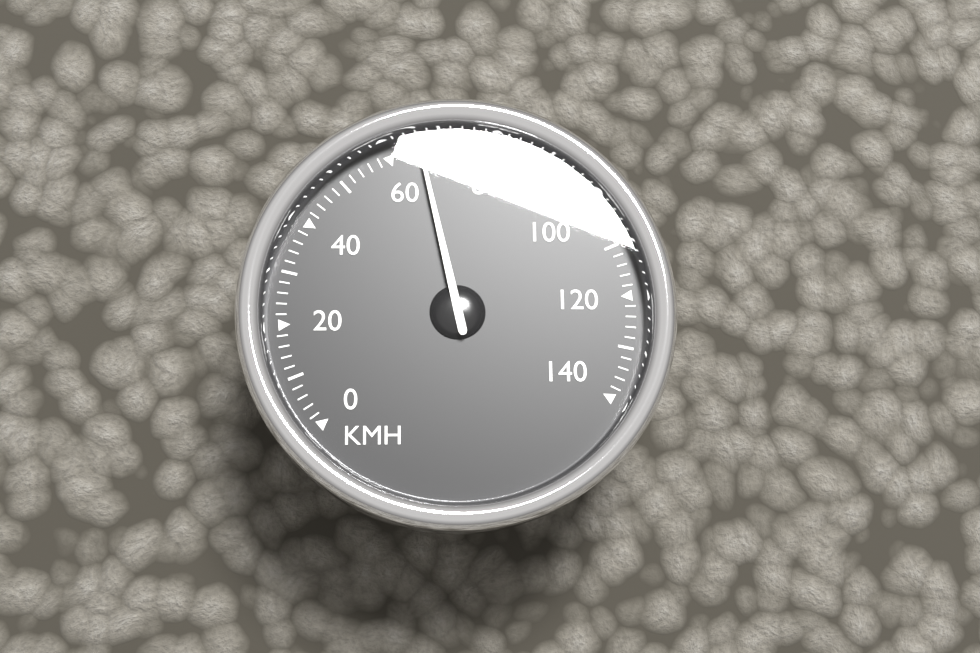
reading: 66 km/h
